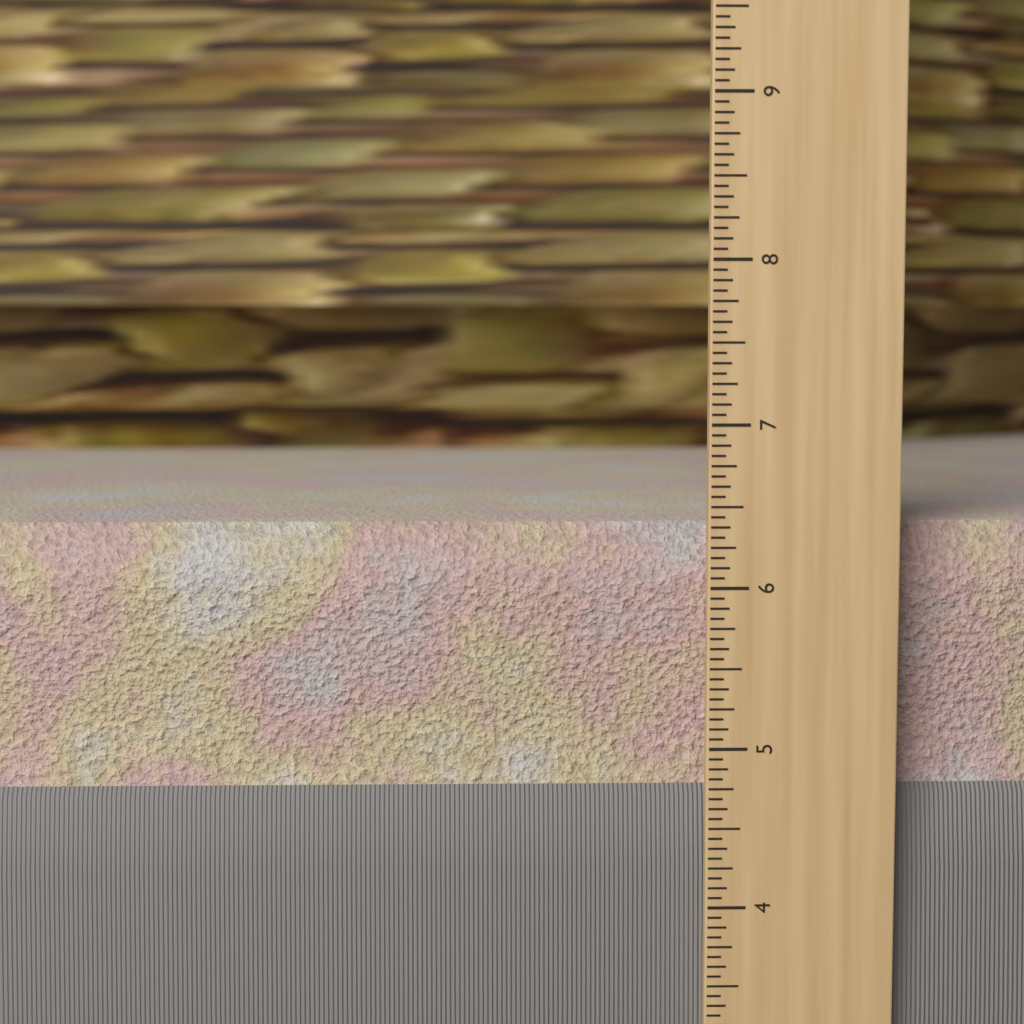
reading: 6.3750 in
